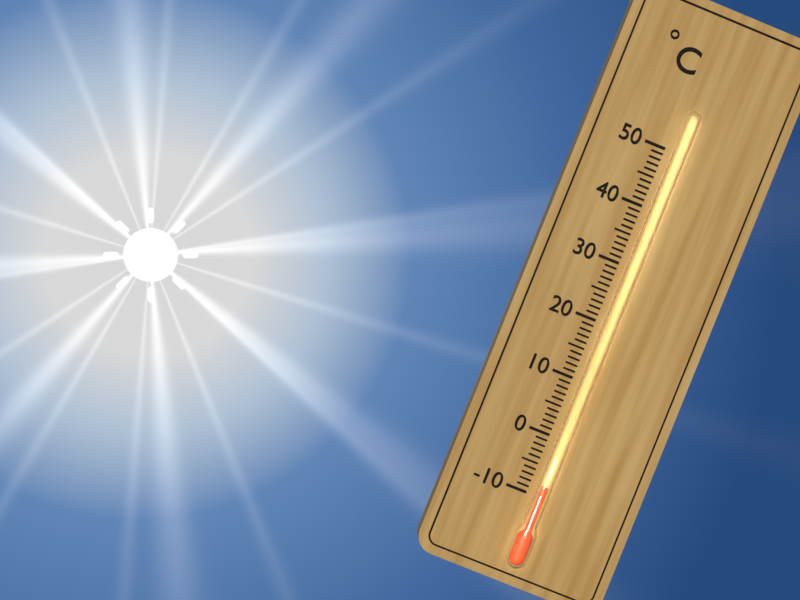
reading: -8 °C
